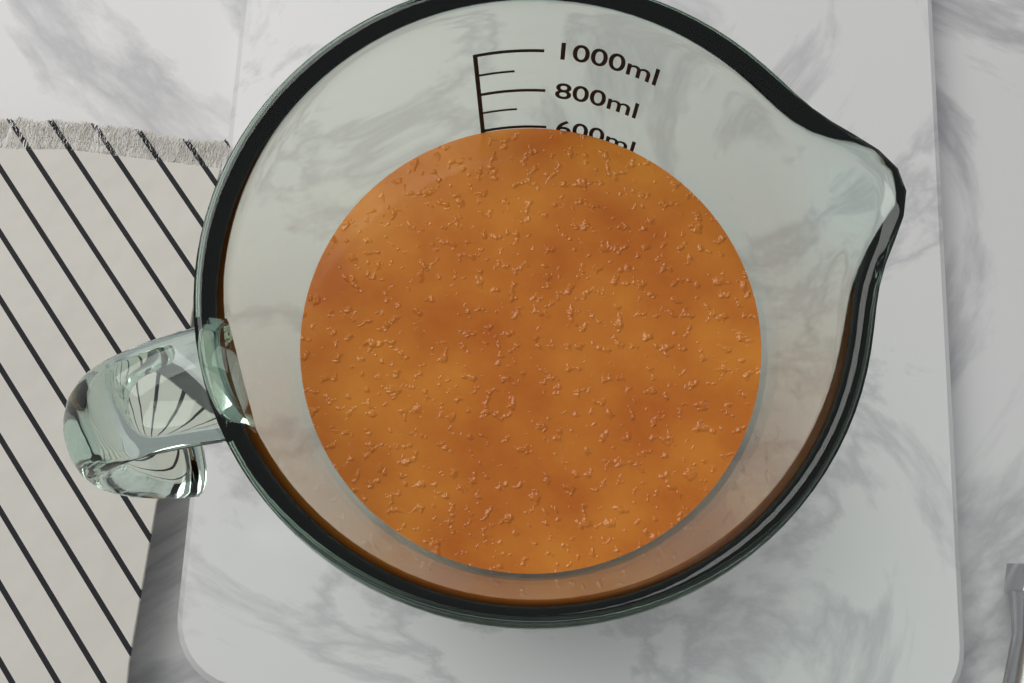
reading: 600 ml
